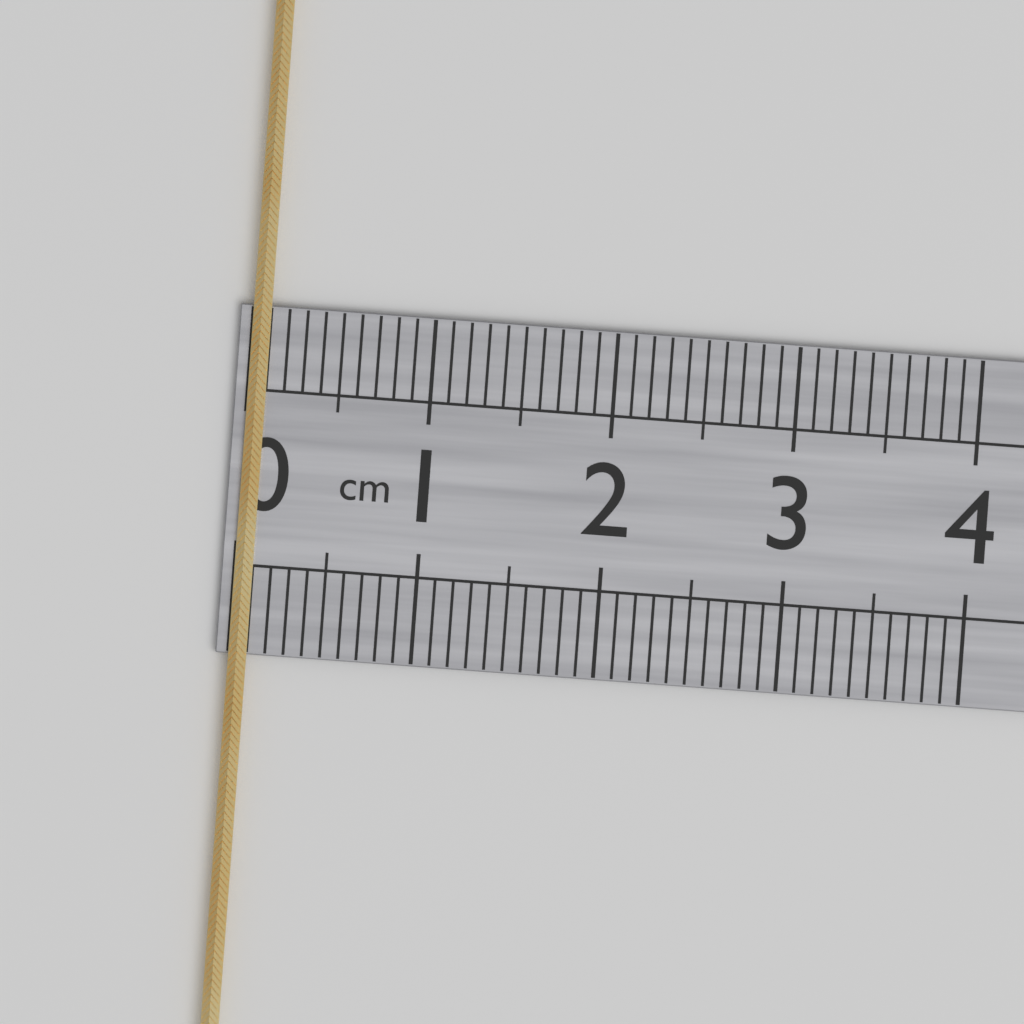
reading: 0.1 cm
